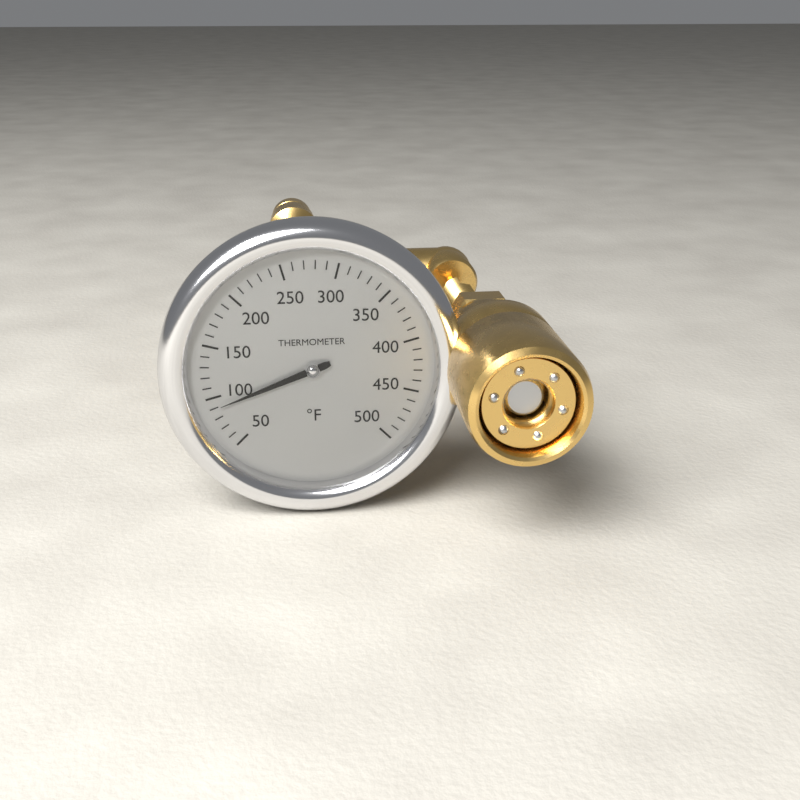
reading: 90 °F
